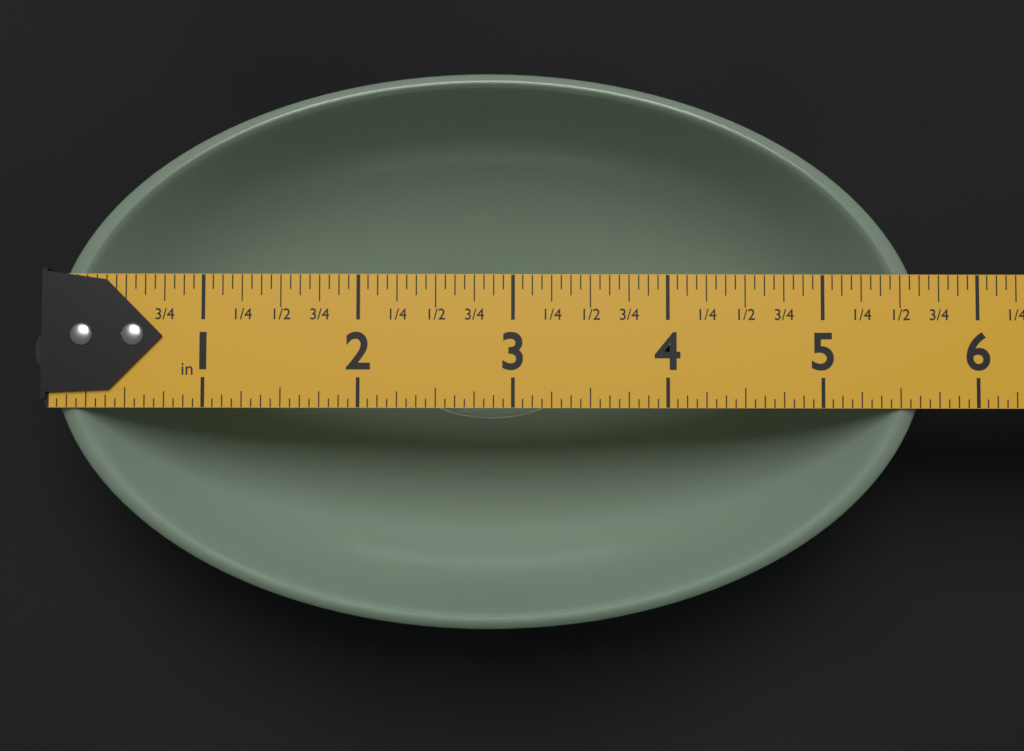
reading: 5.6875 in
